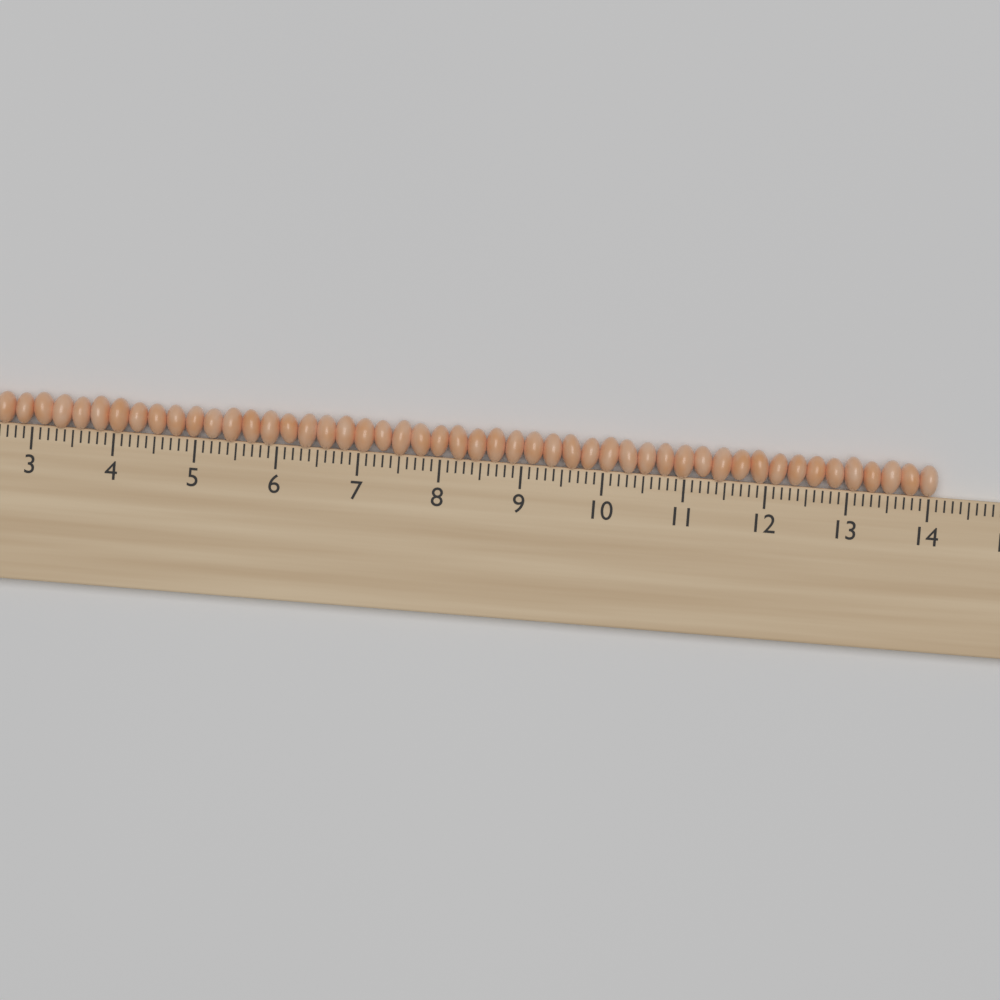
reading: 14.1 cm
